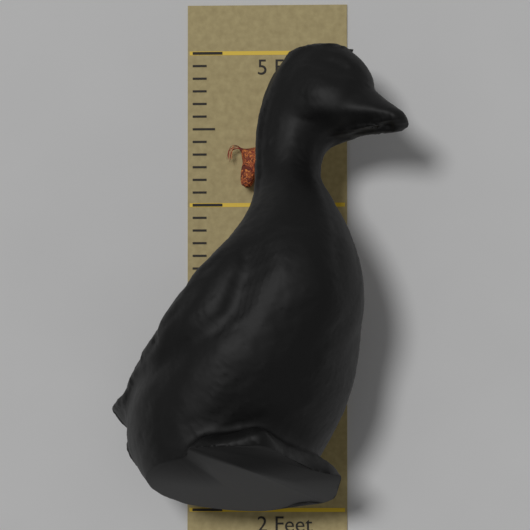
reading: 4.999999 Feet
